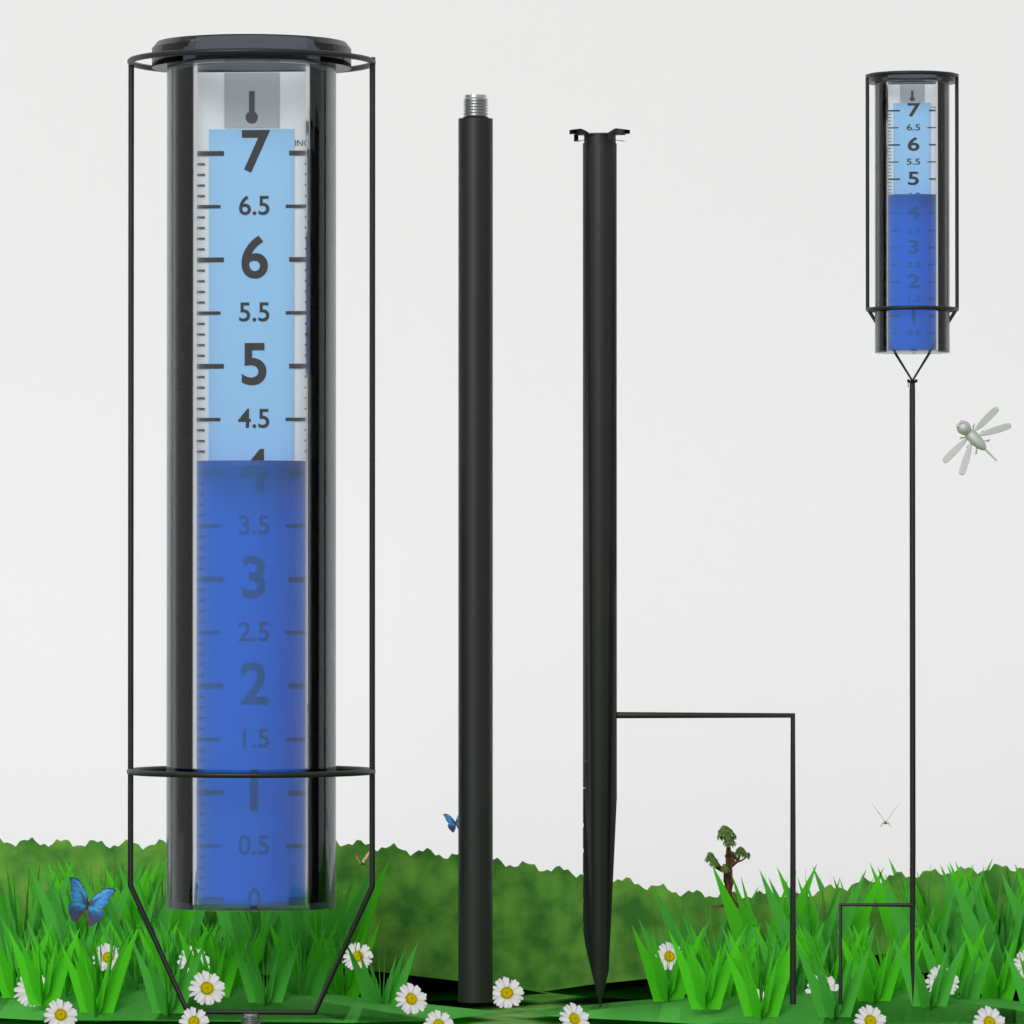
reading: 4.1 in
